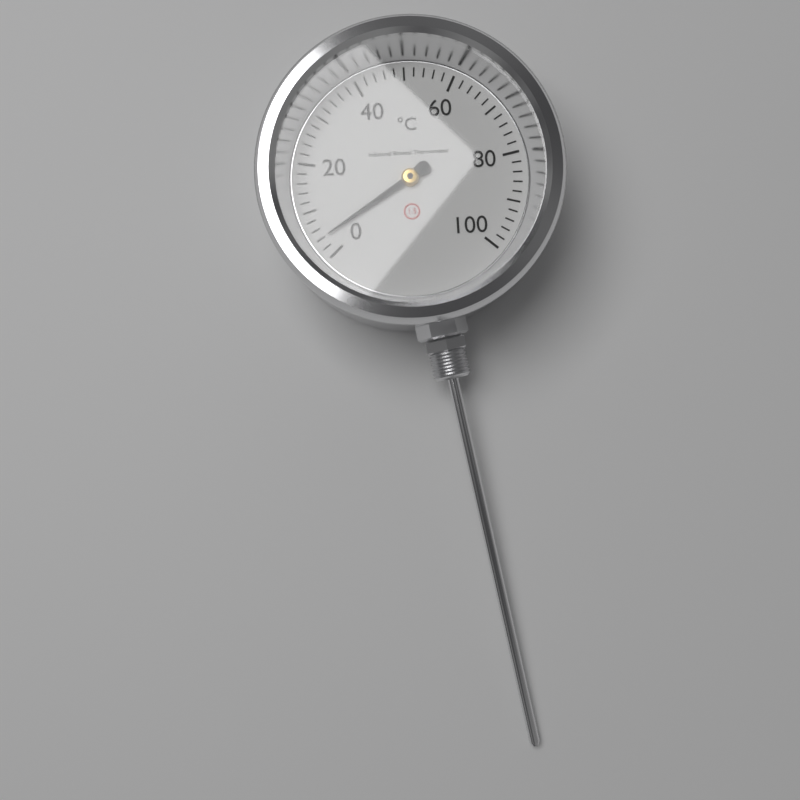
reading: 4 °C
